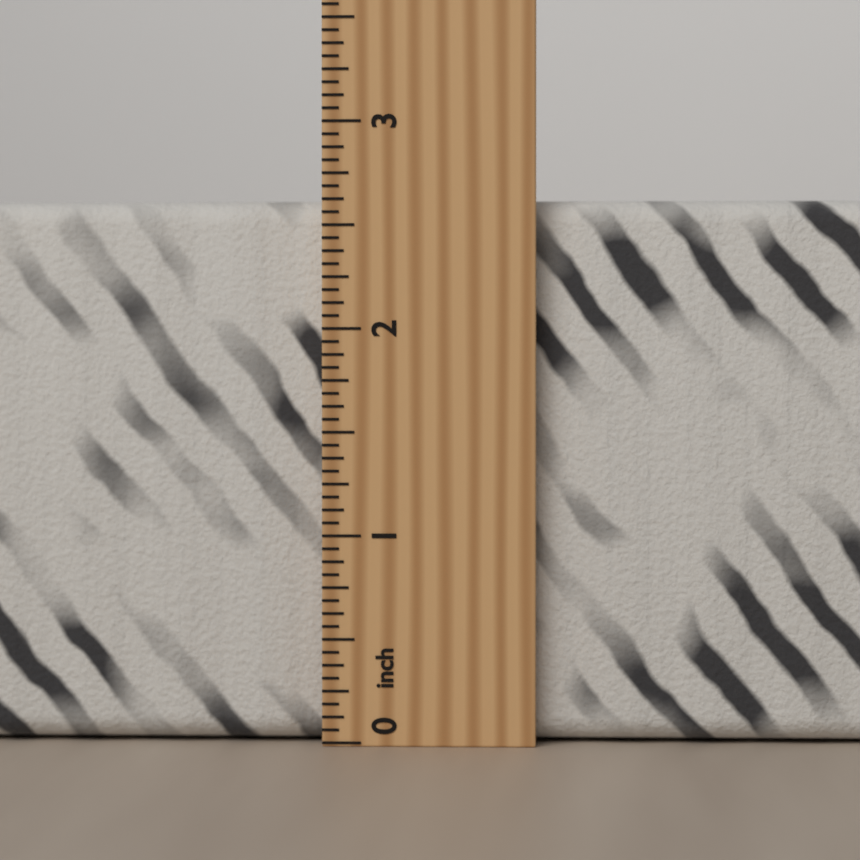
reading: 2.6250 inch
